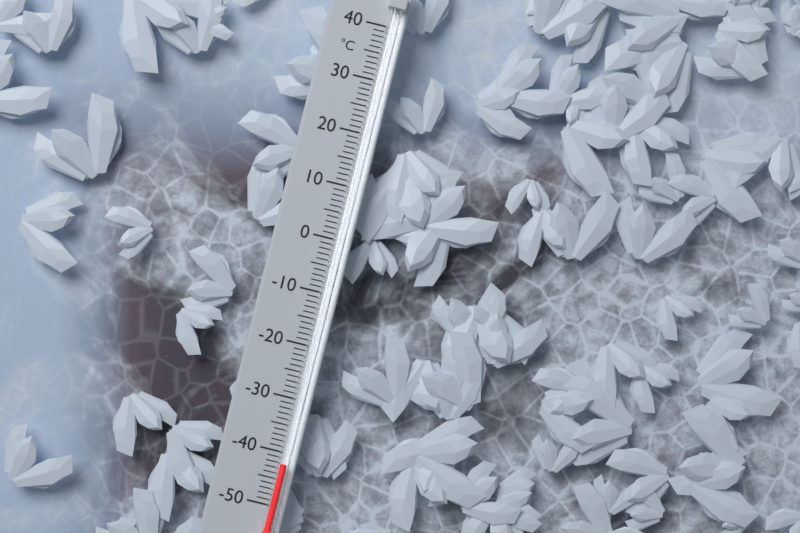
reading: -42 °C
